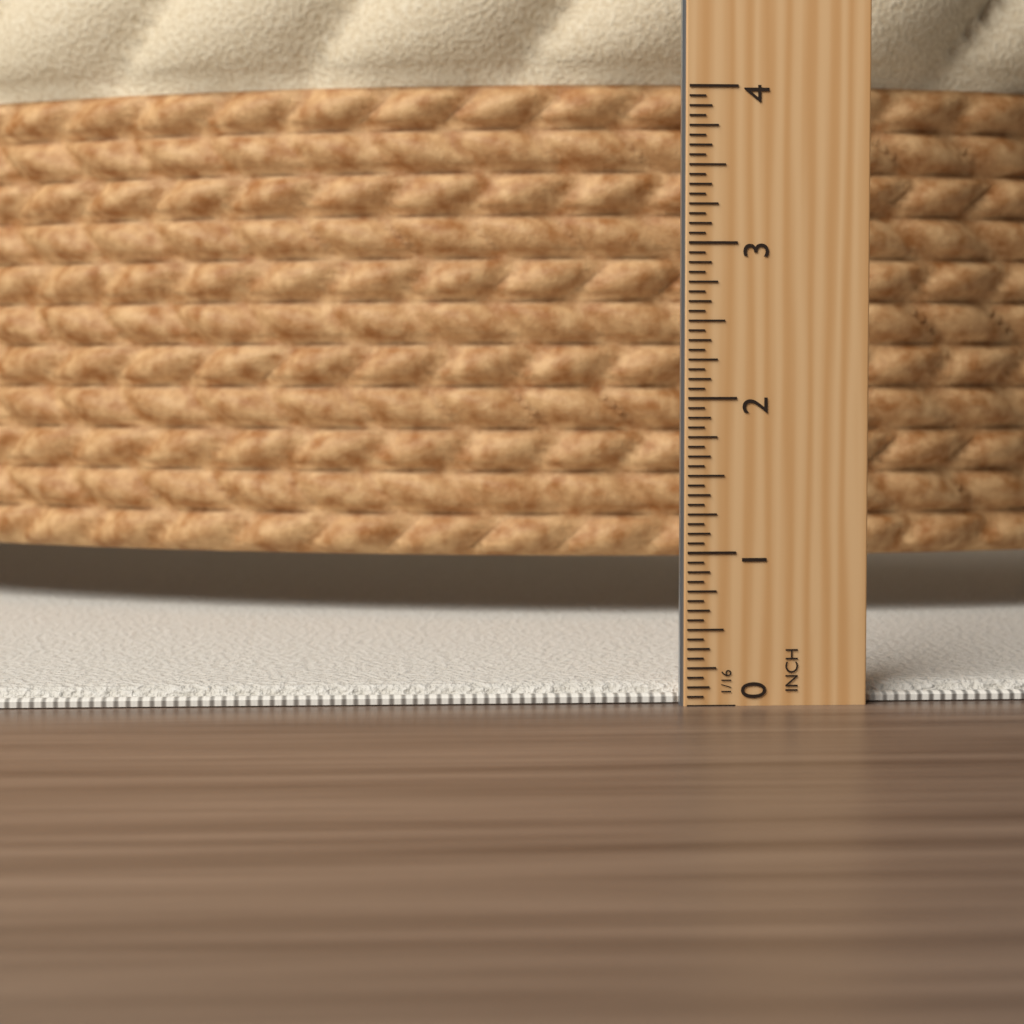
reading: 0.1250 in
